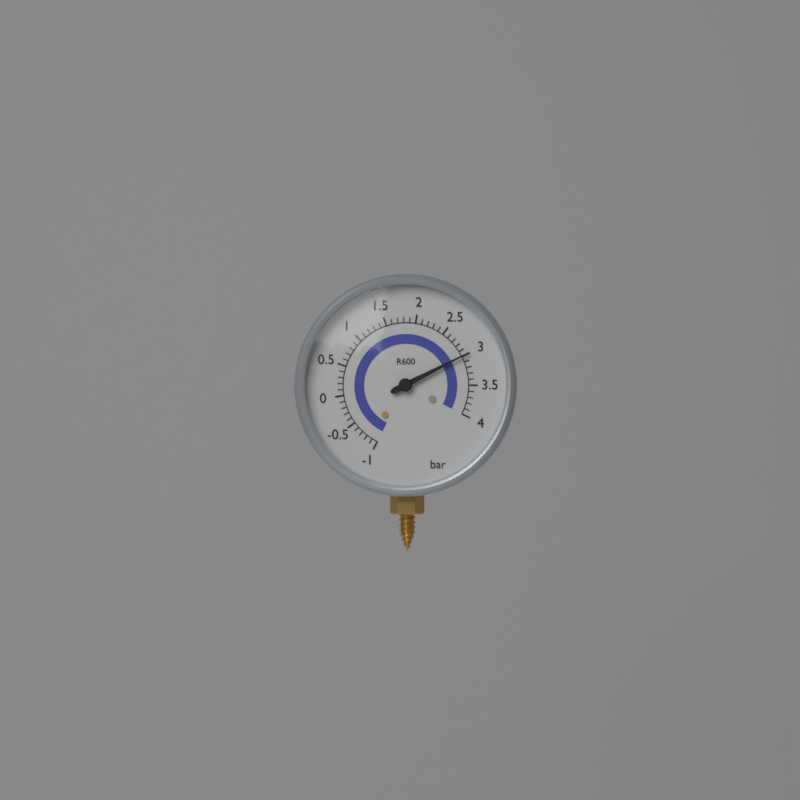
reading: 3.0 bar
